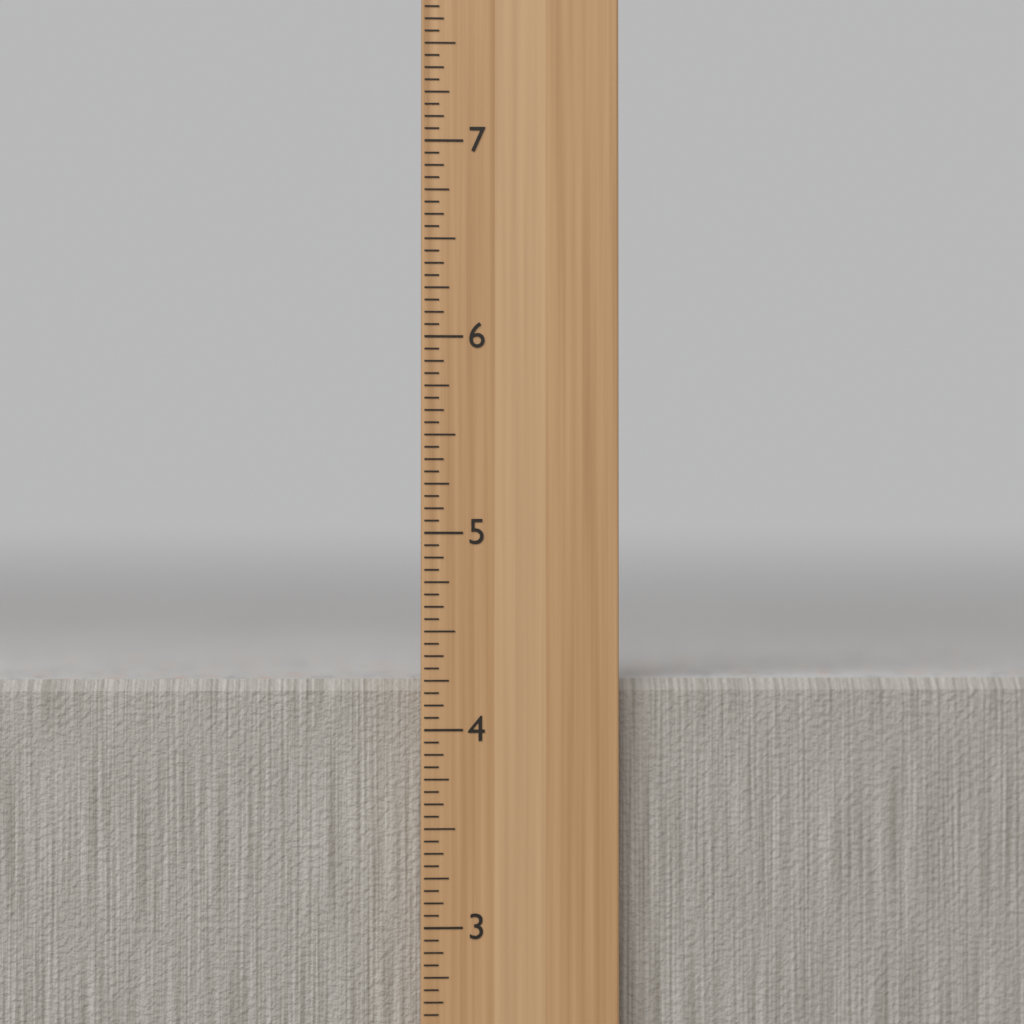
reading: 4.2500 in
